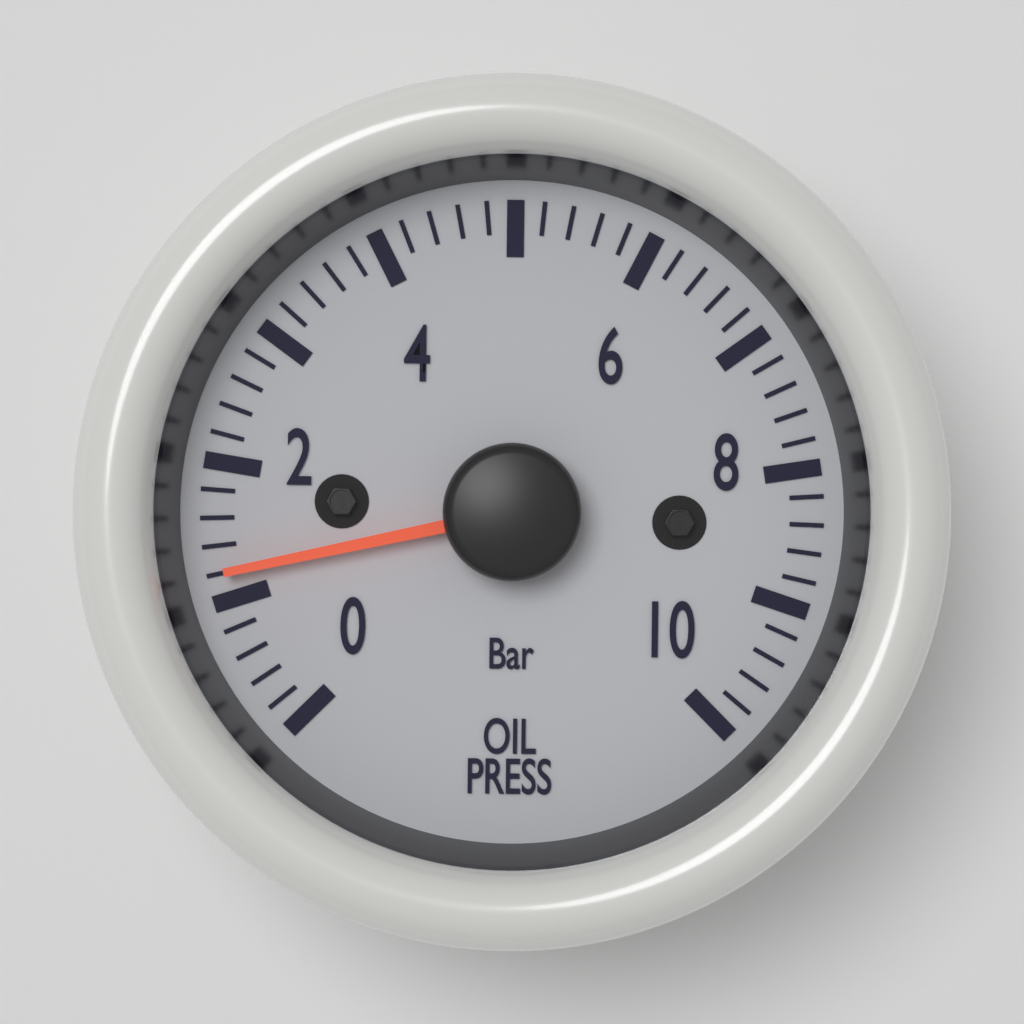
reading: 1.2 bar
